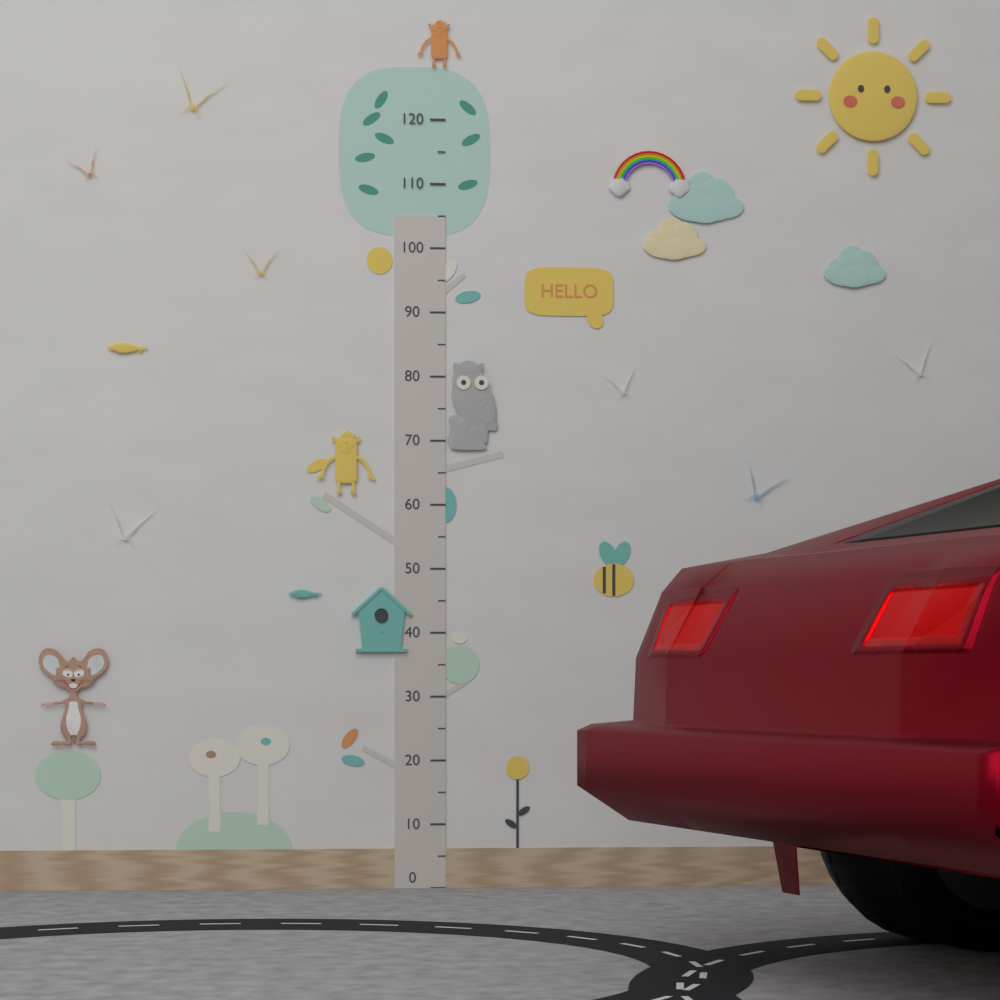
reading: 65 (no unit)
